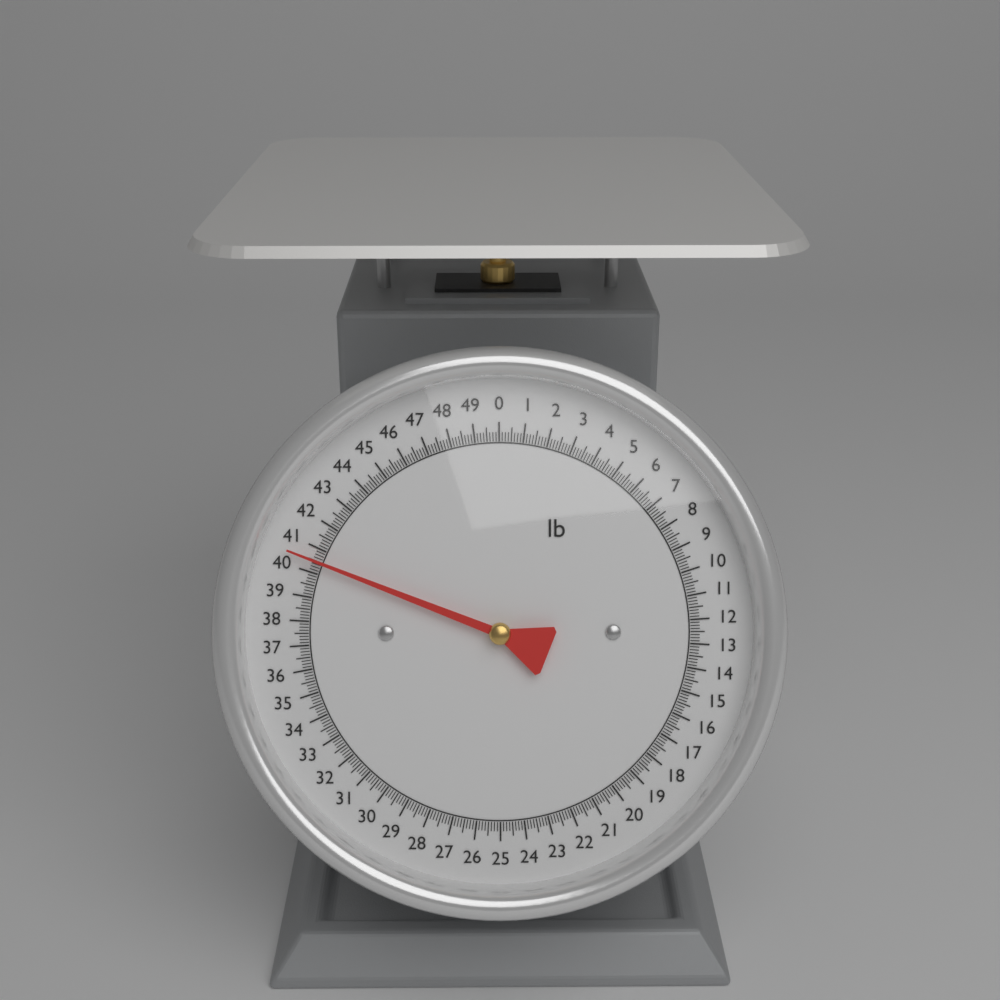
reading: 40.500 lb
